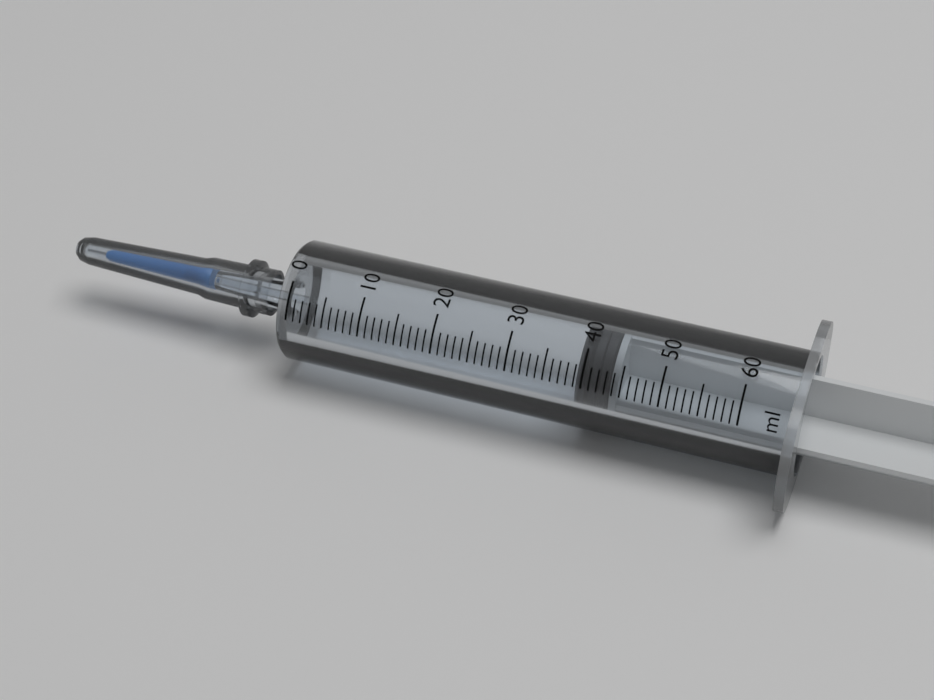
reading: 39 ml
